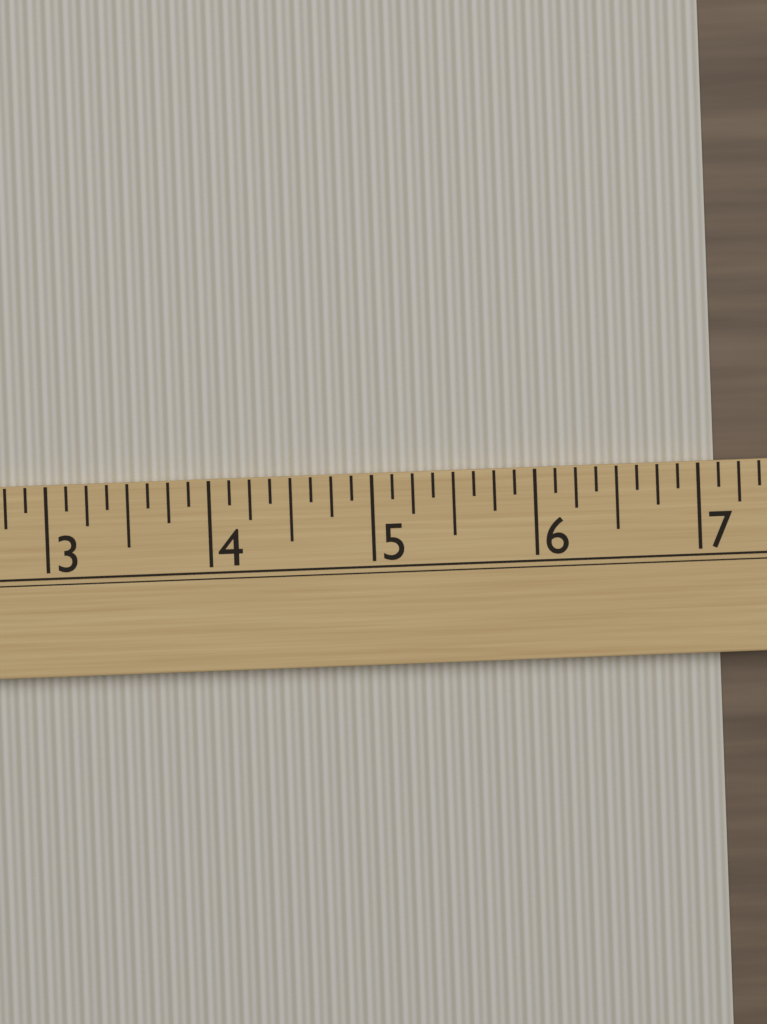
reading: 7.125 (no unit)
